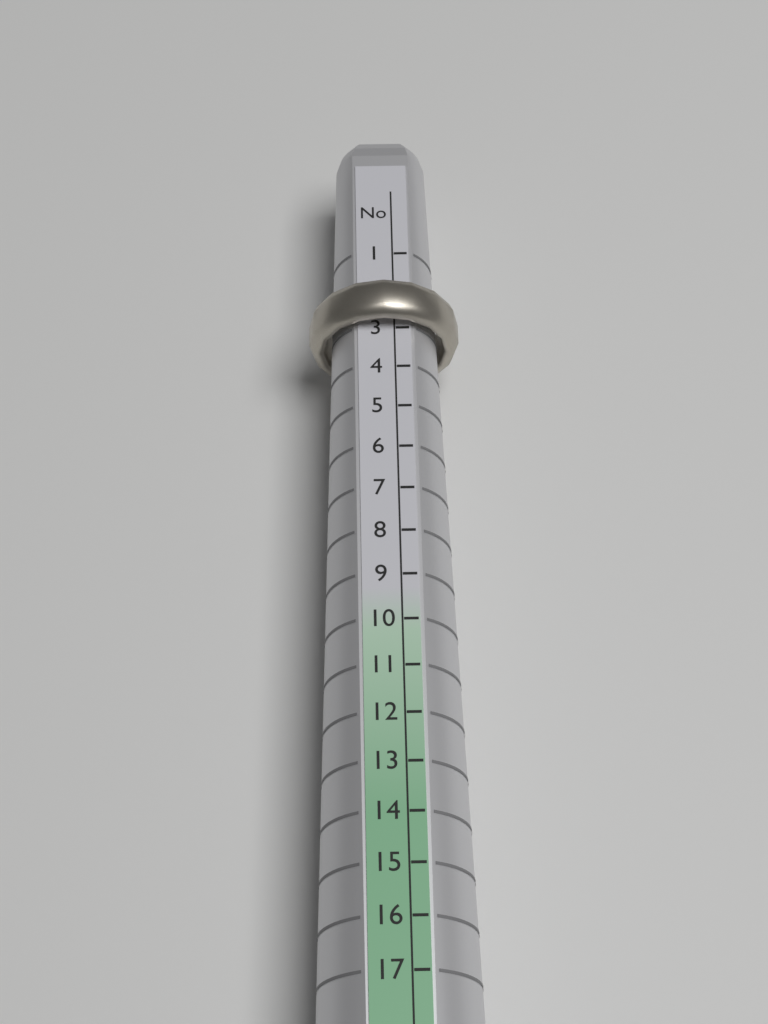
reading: 3 No
